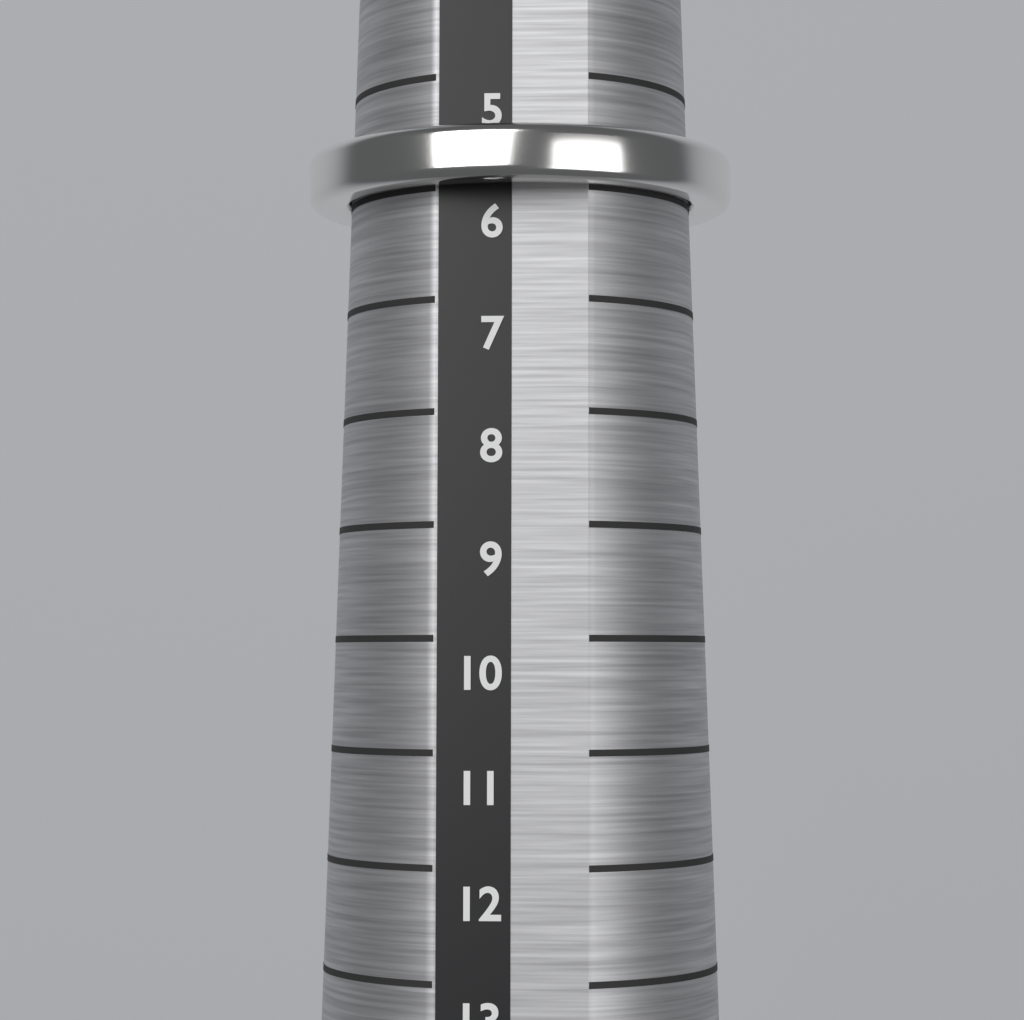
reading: 6 (no unit)
